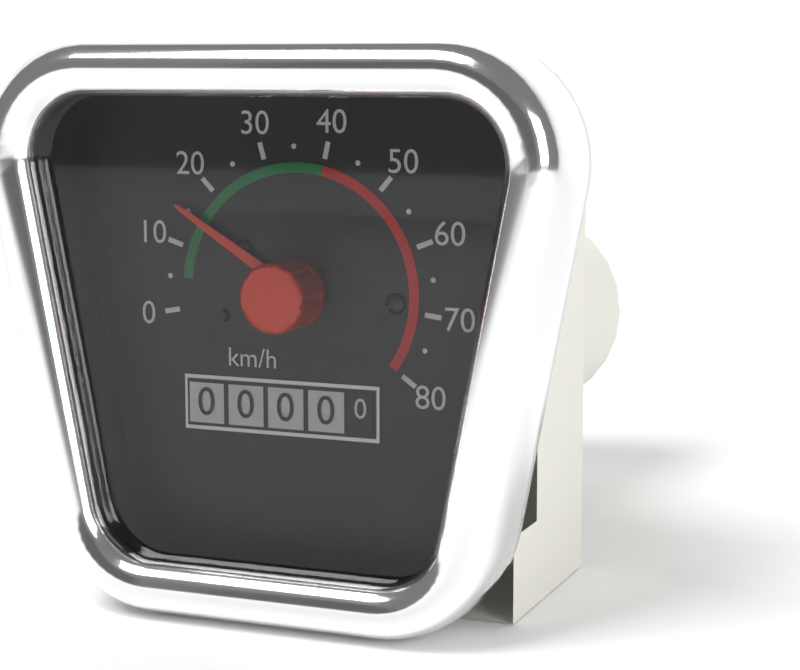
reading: 15 km/h
